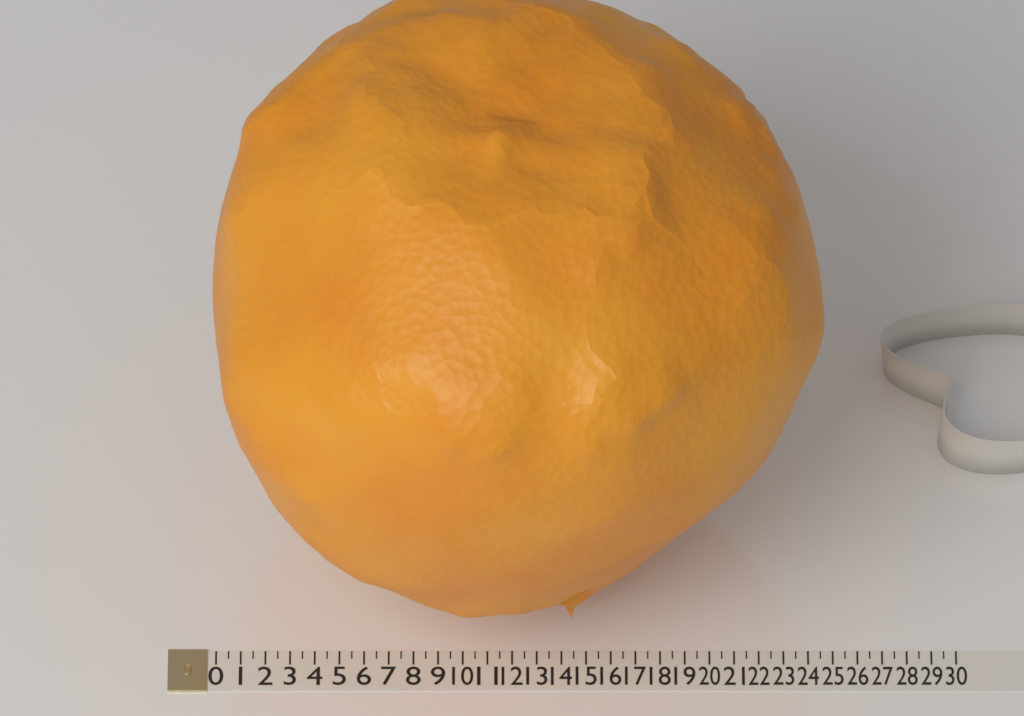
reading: 24.5 (no unit)
